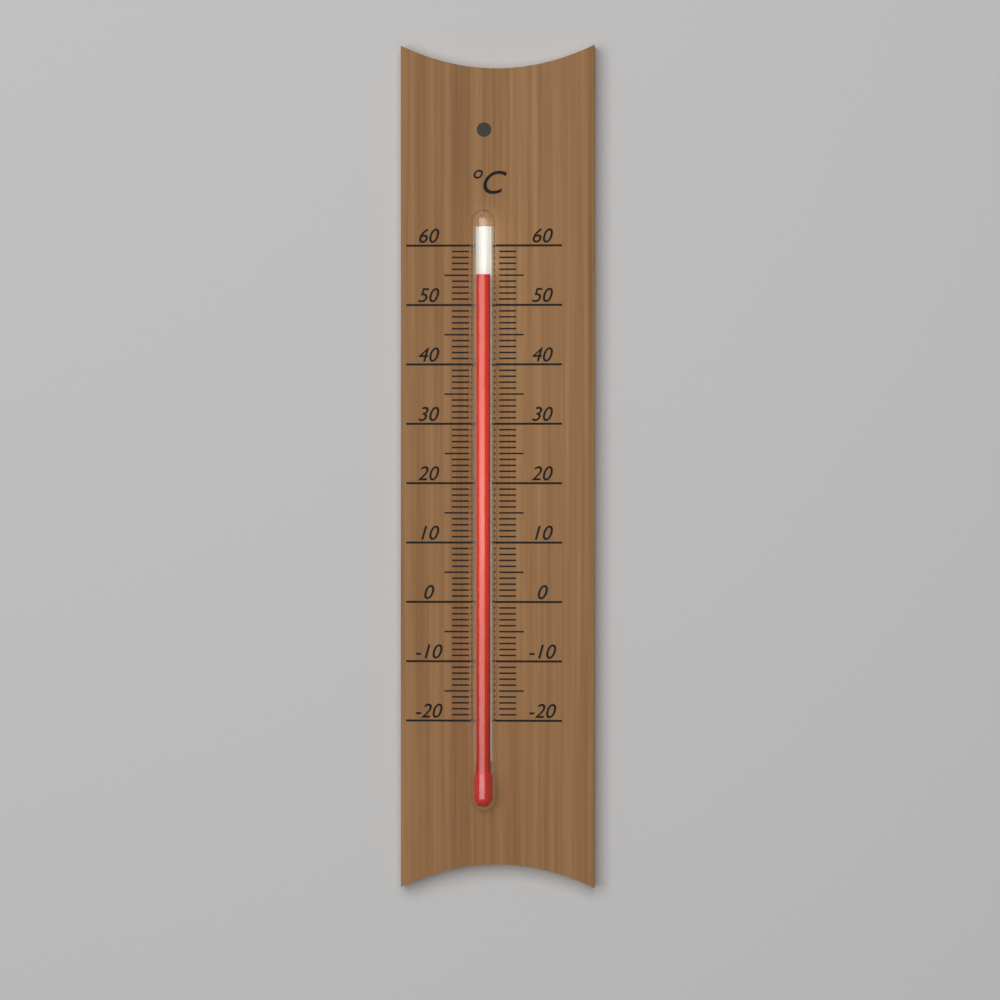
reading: 55 °C
